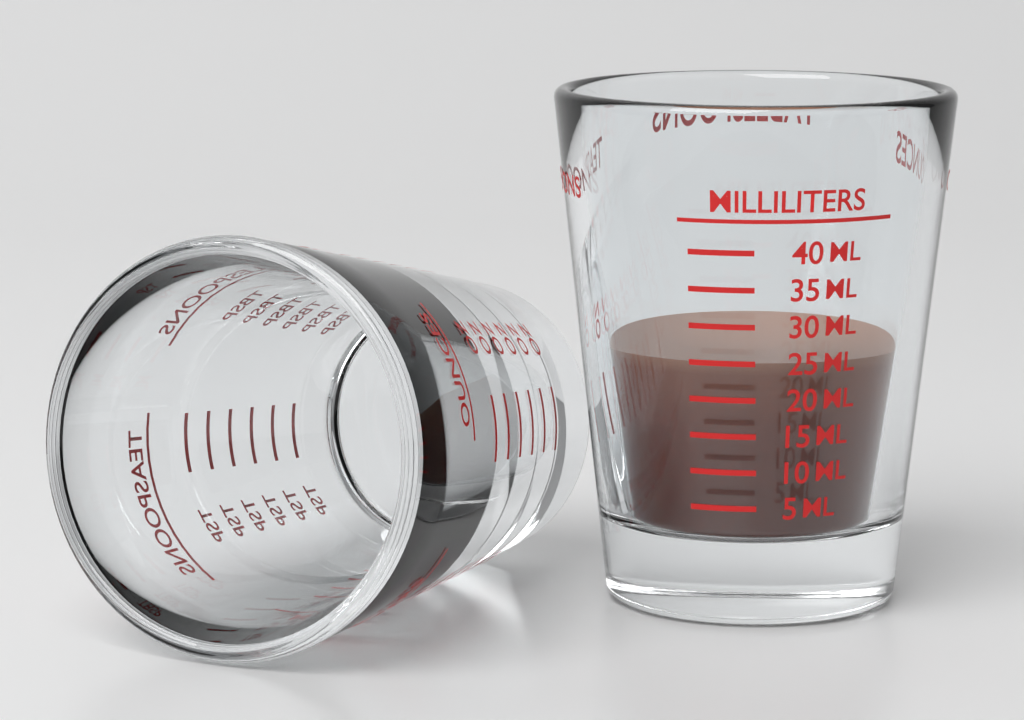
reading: 25 ml
